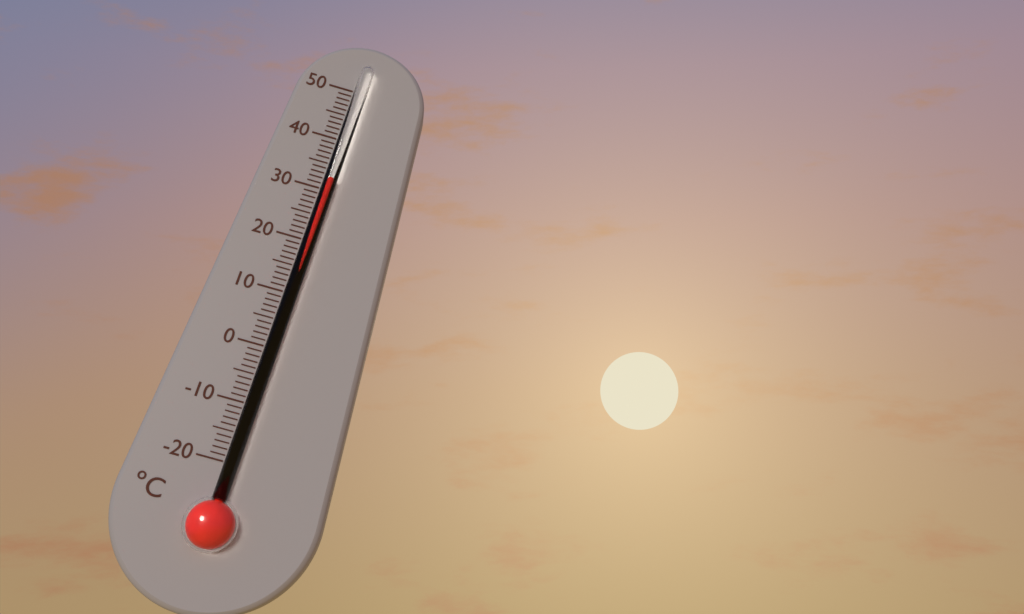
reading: 32 °C
